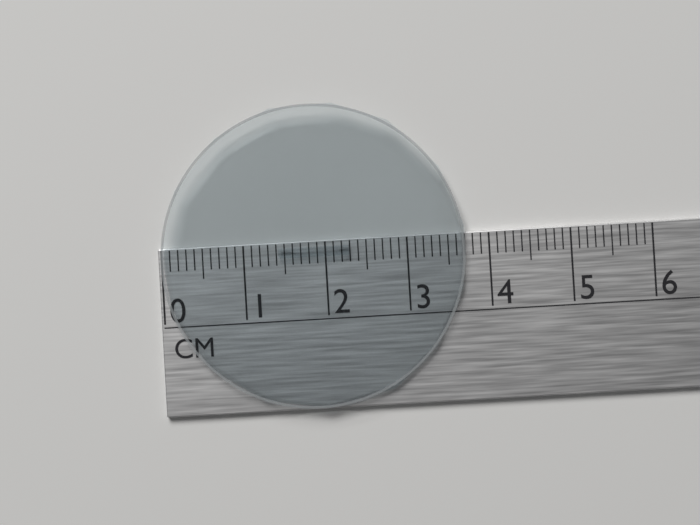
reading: 3.7 cm
